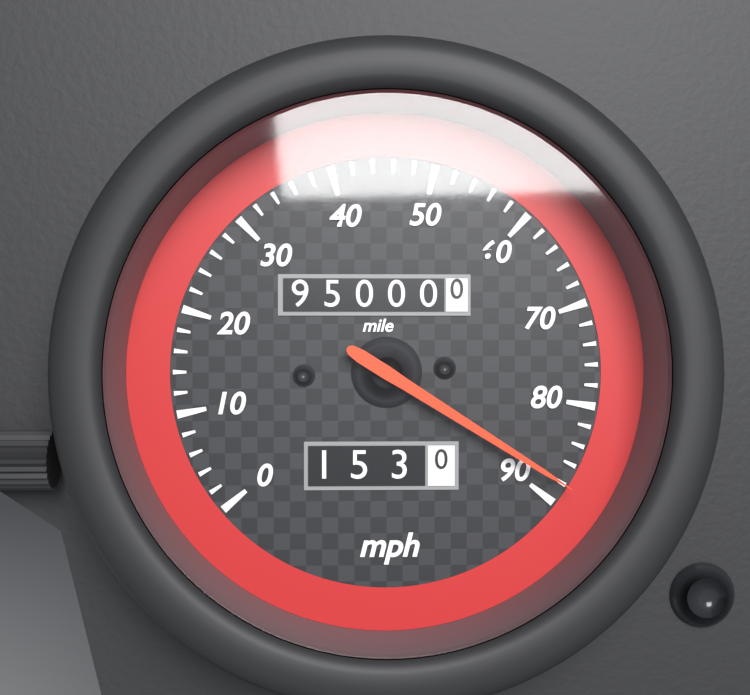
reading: 88 mph
